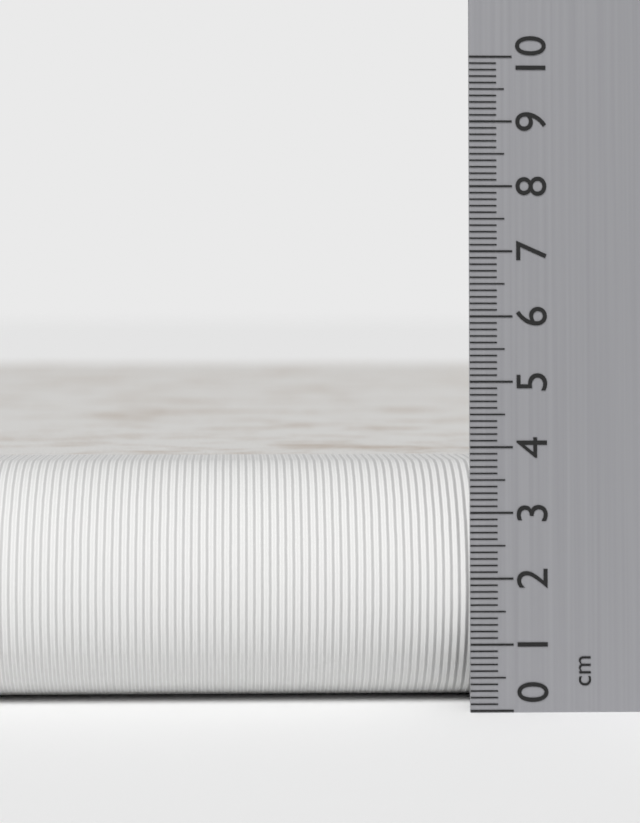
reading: 3.7 cm
